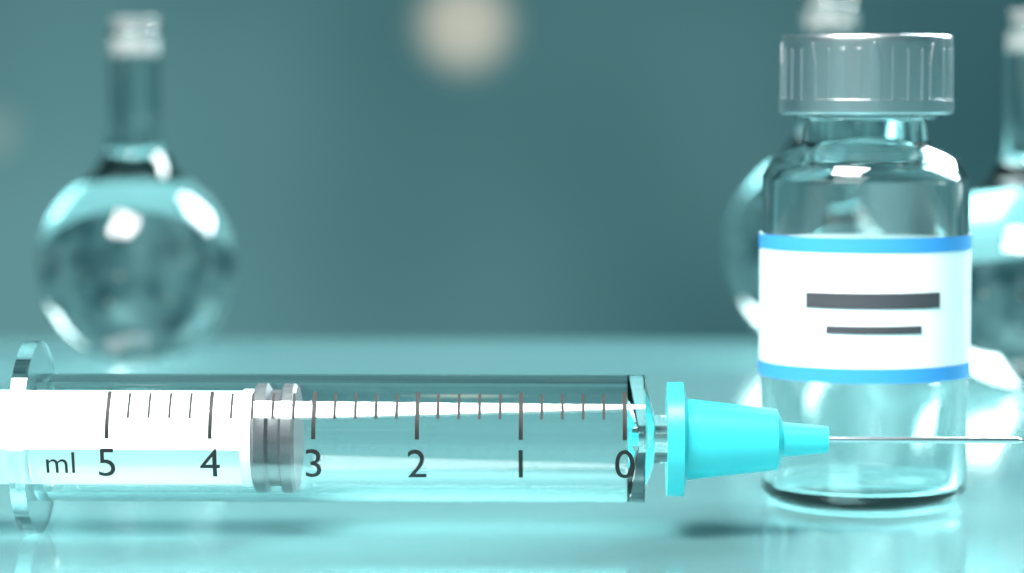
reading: 3.2 ml
